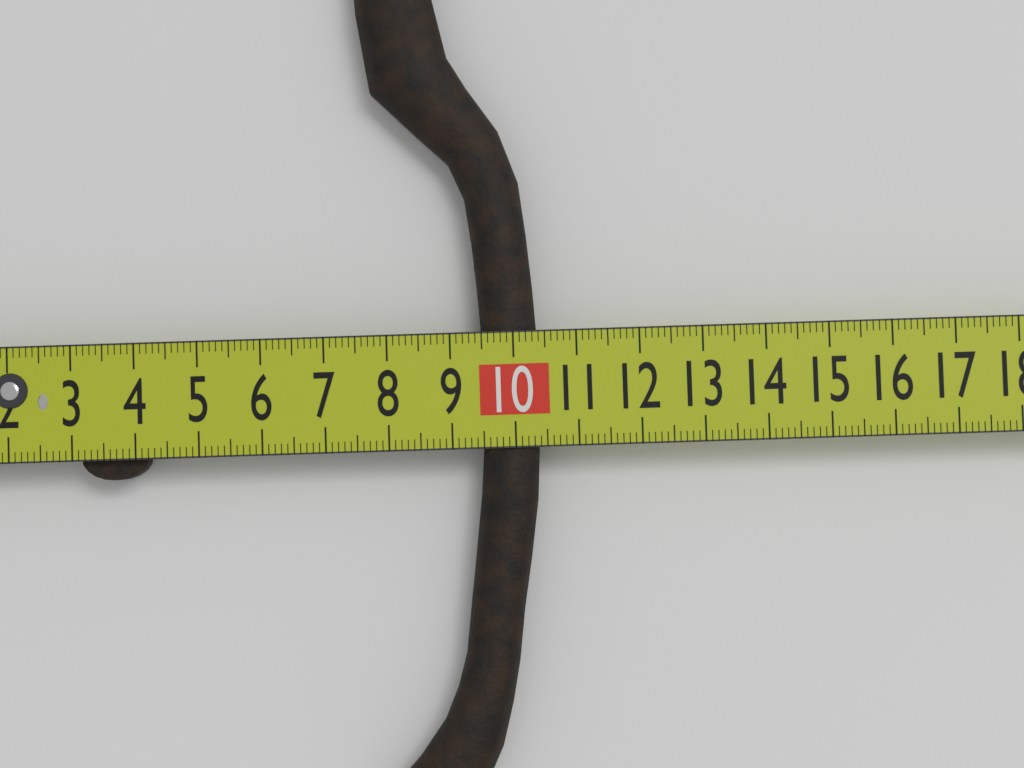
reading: 10.4 cm
